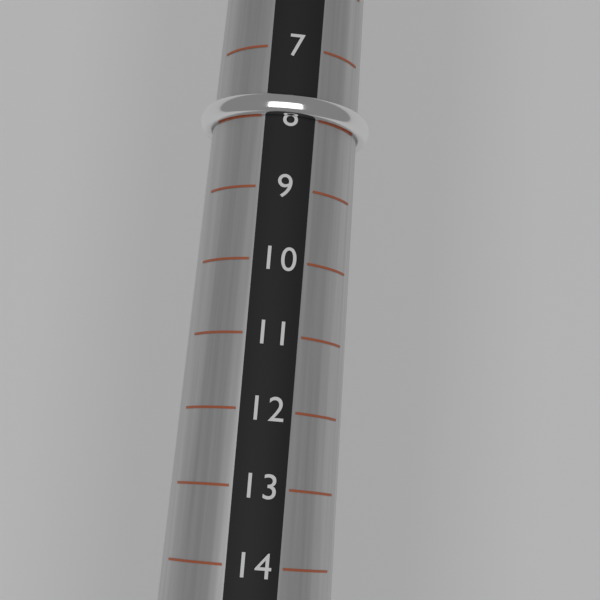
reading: 8 (no unit)
